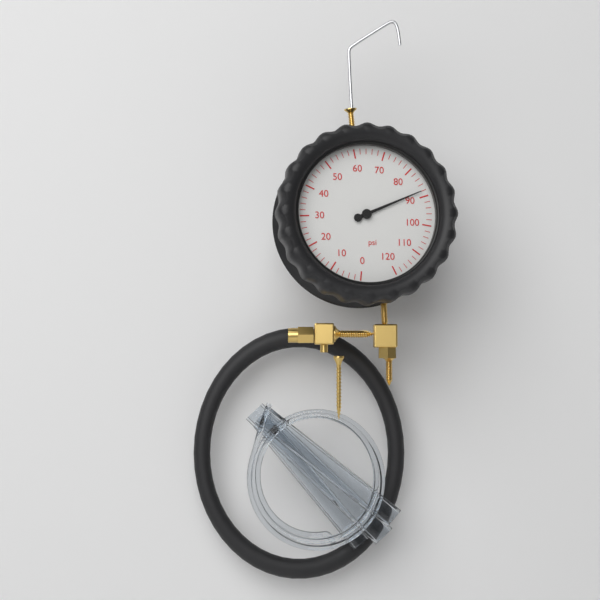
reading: 88 psi
